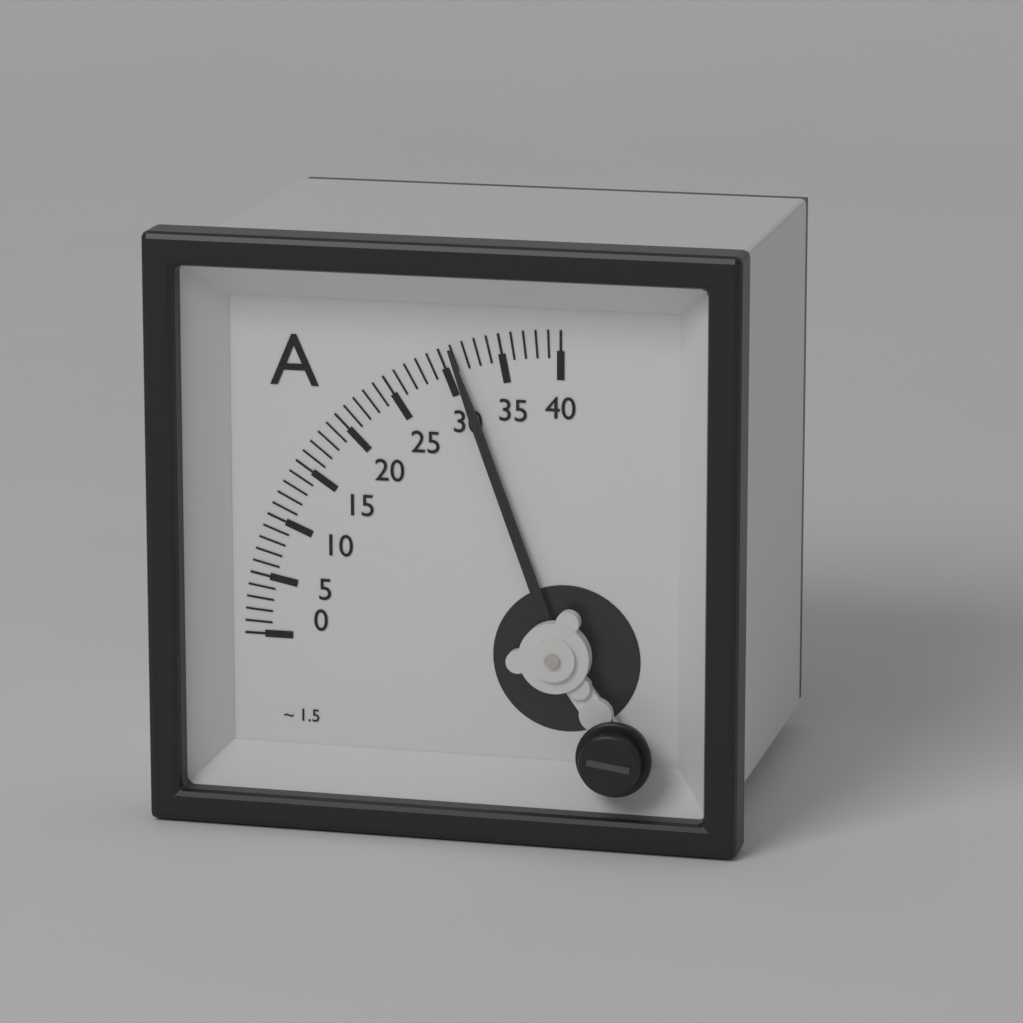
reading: 31 A
